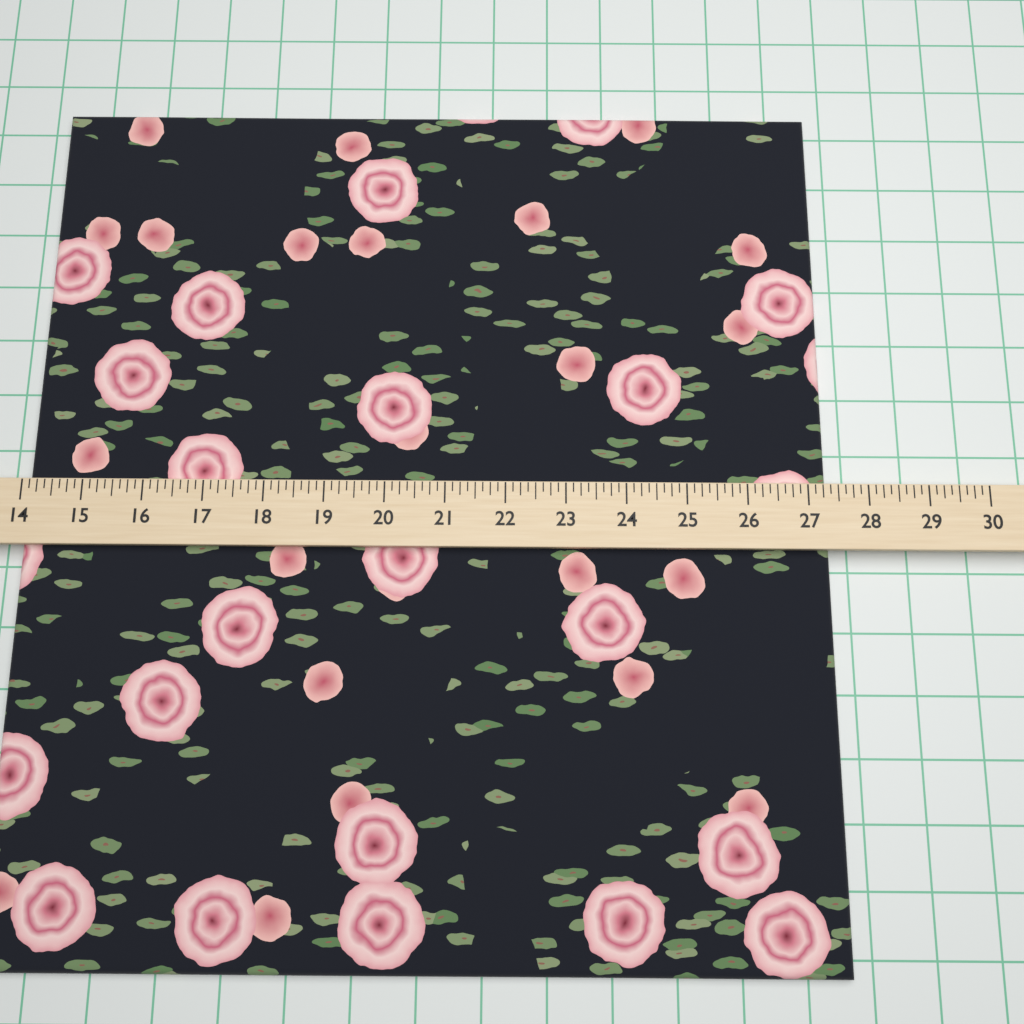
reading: 27.375 (no unit)
